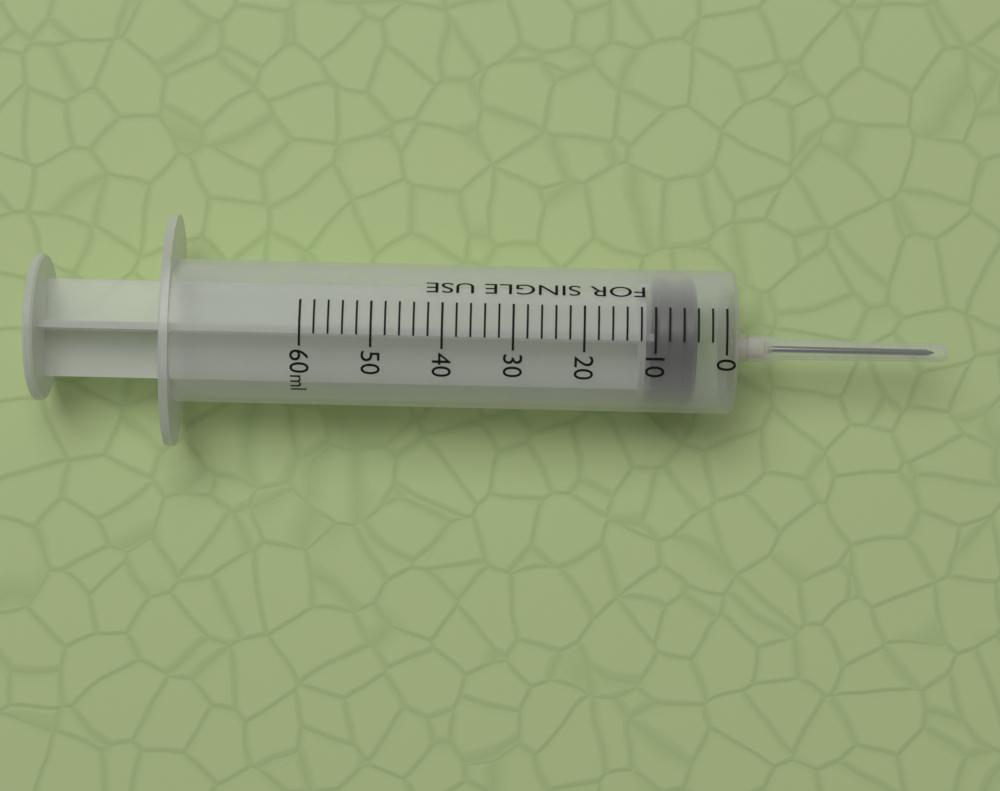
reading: 4 ml
